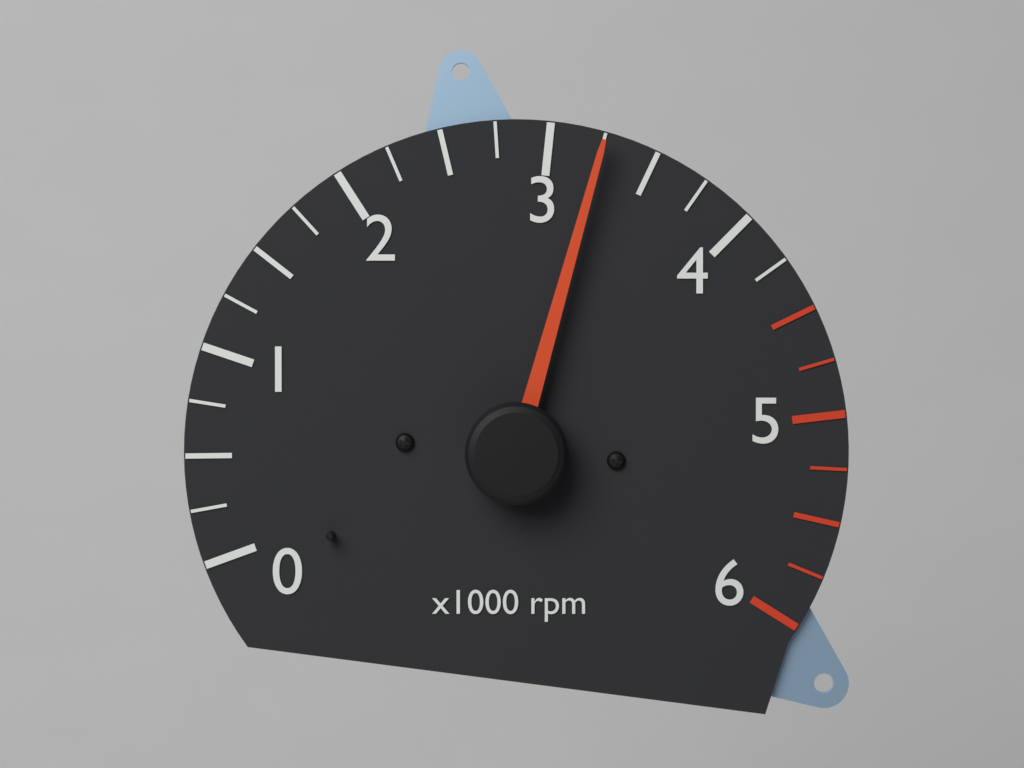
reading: 3250 rpm
